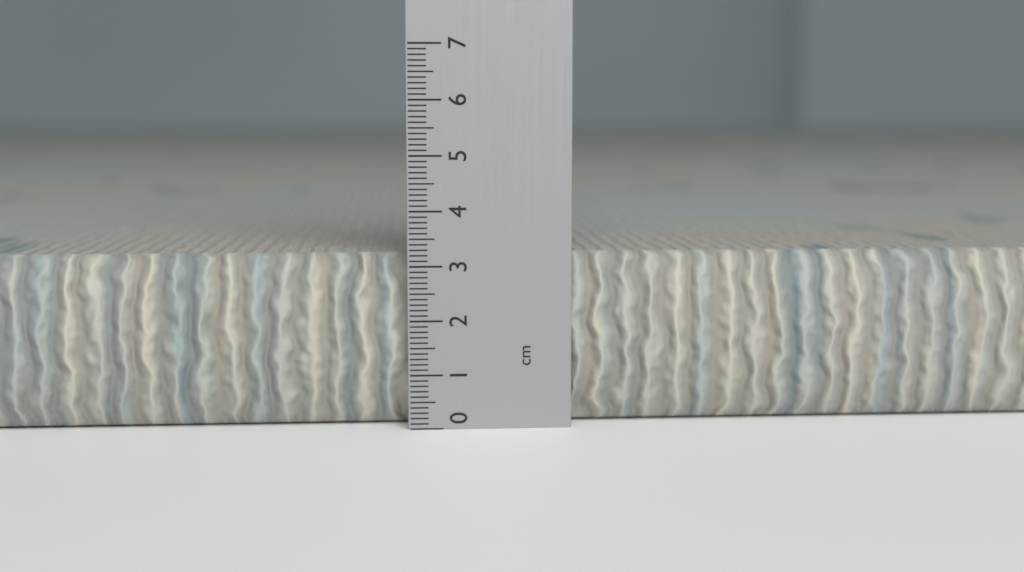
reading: 3.2 cm
